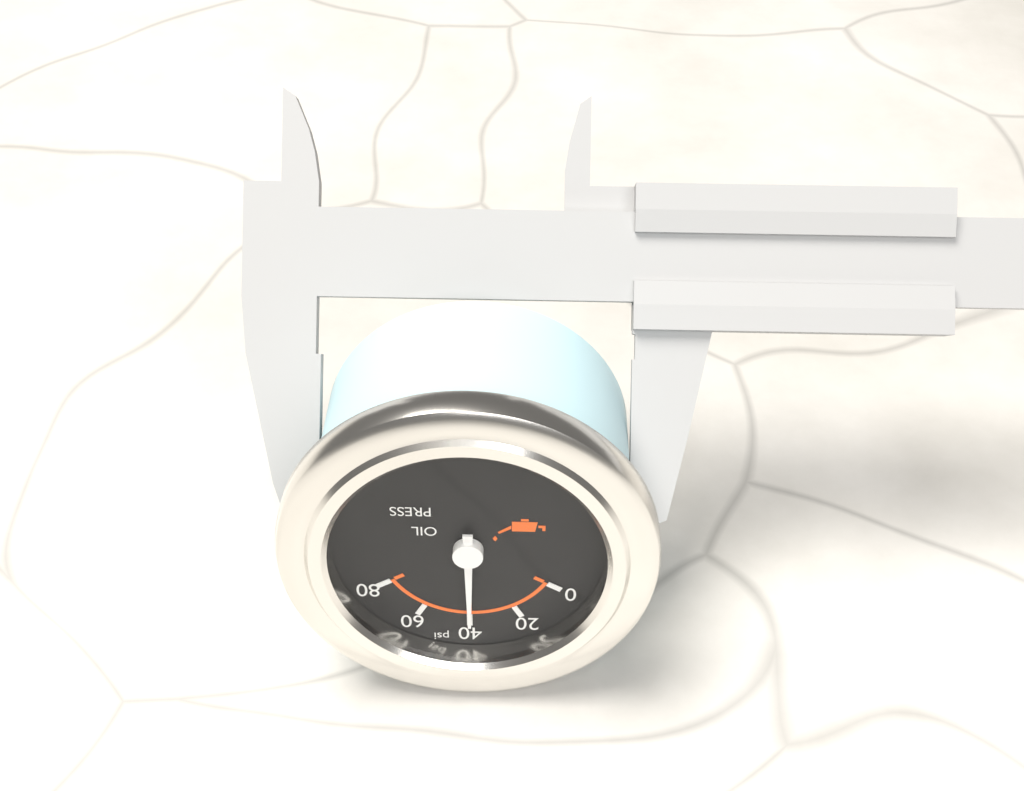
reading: 40 psi
